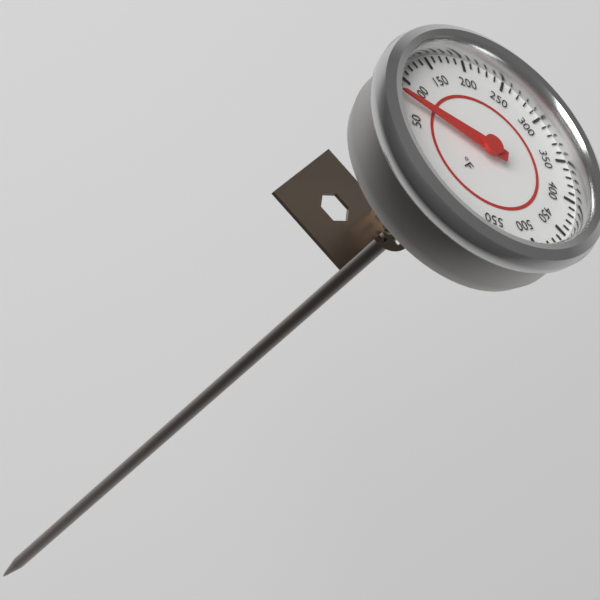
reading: 75 °F
